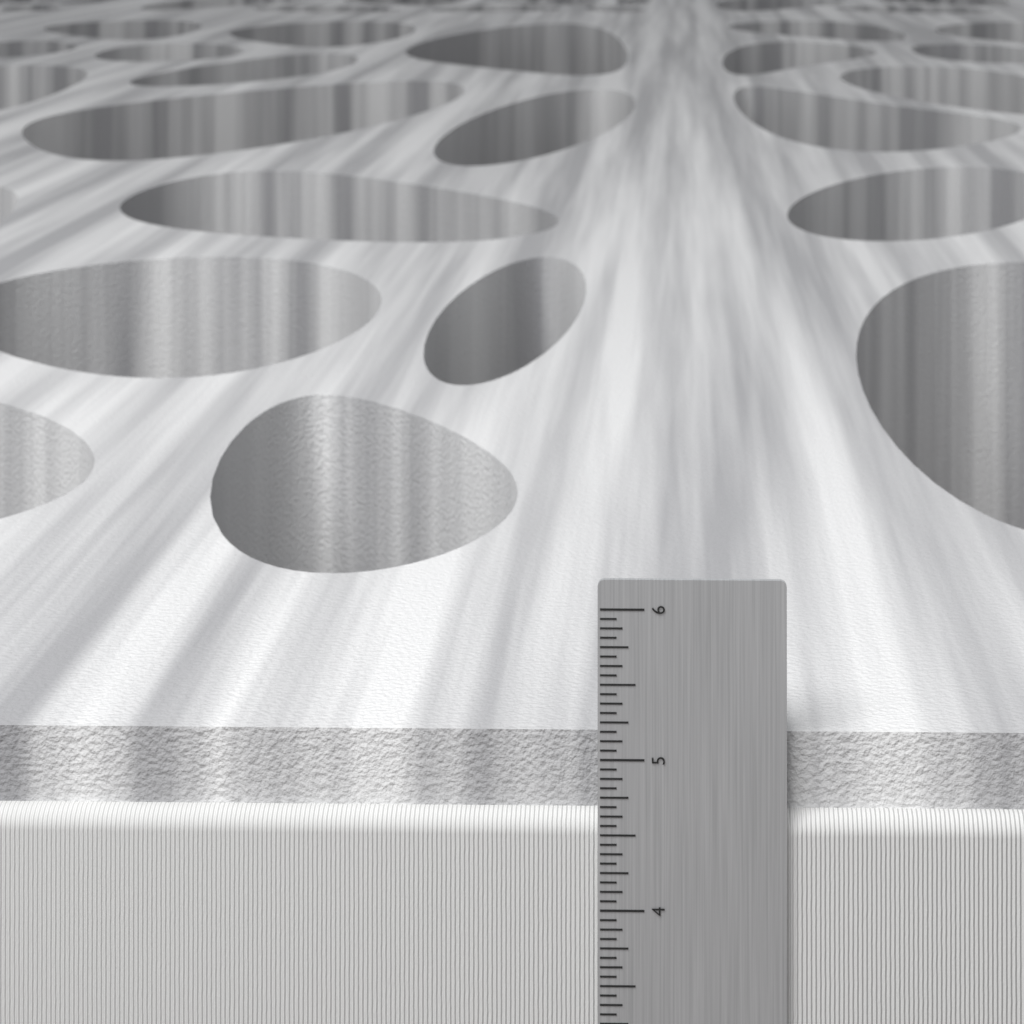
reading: 5.1250 in
